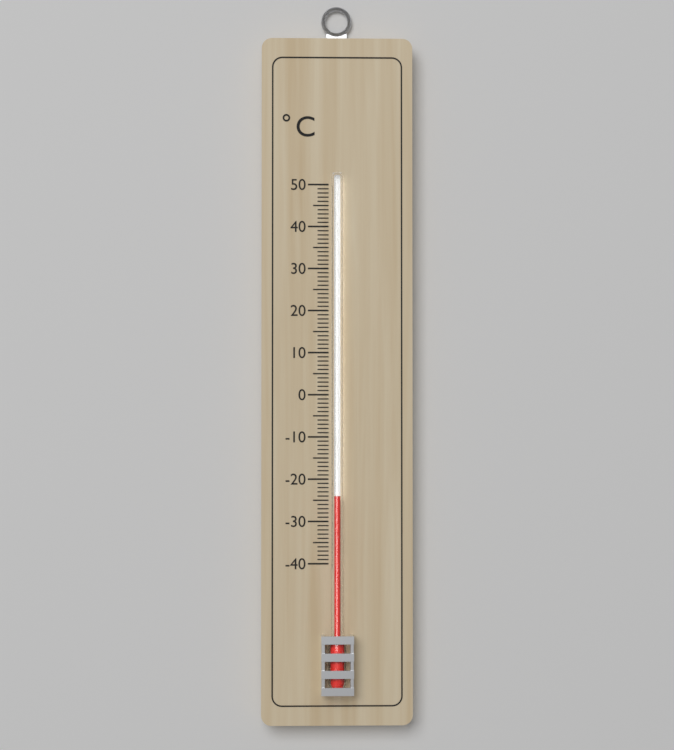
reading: -24 °C
